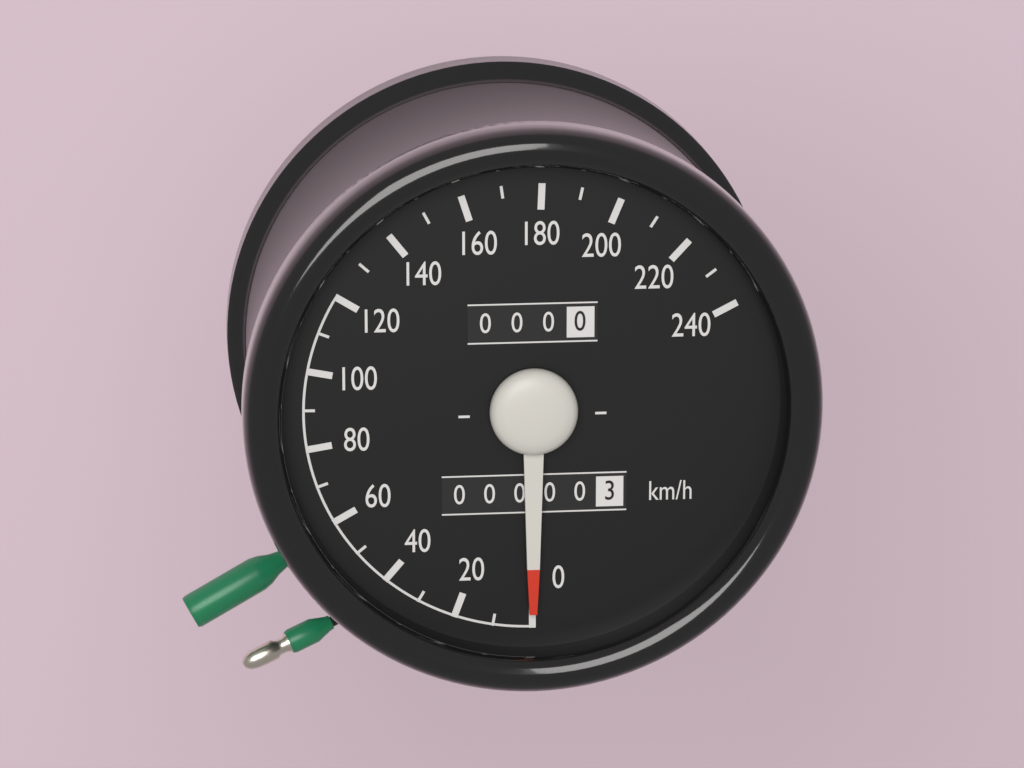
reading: 0 km/h
